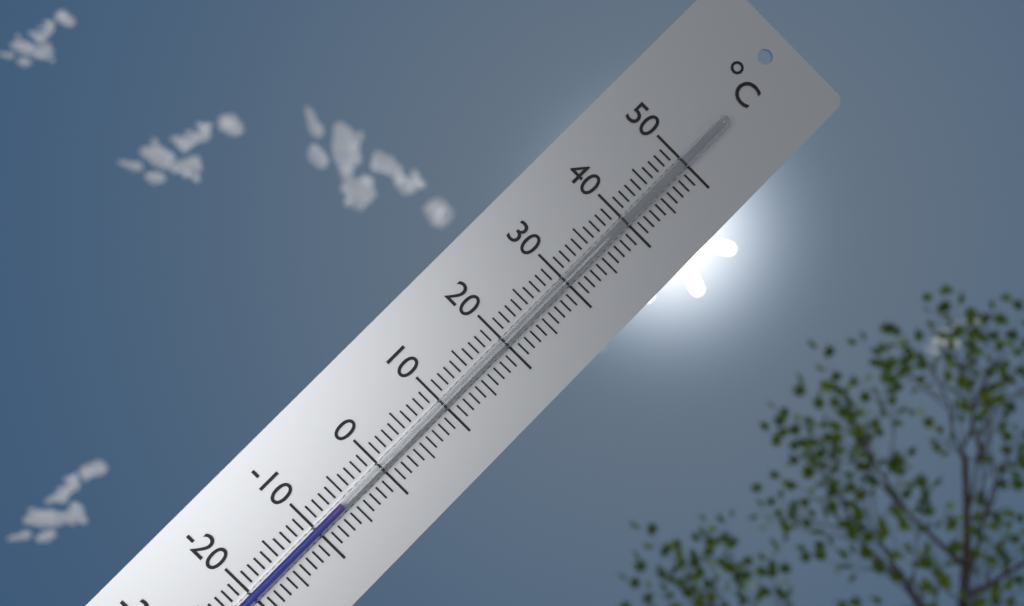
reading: -6 °C
